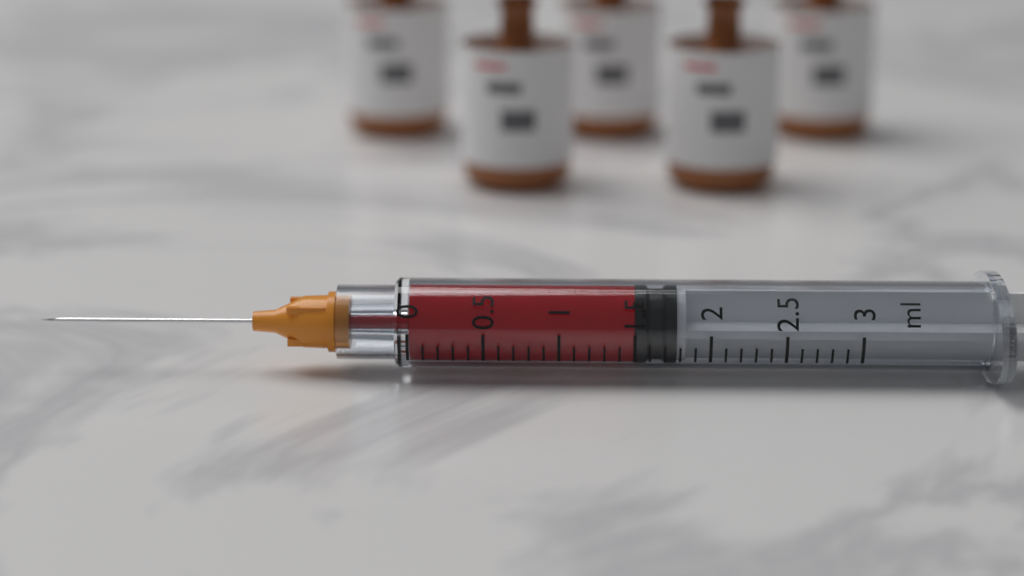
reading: 1.5 ml
